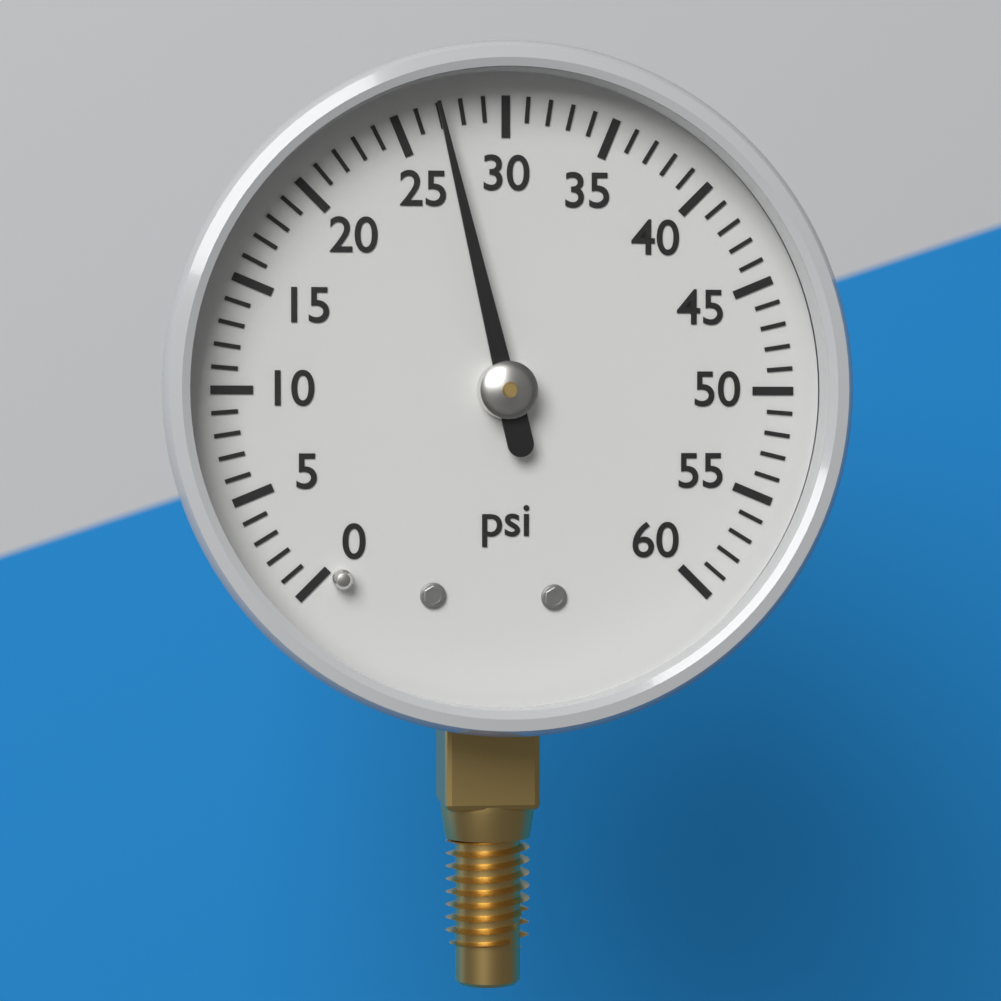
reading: 27 psi
